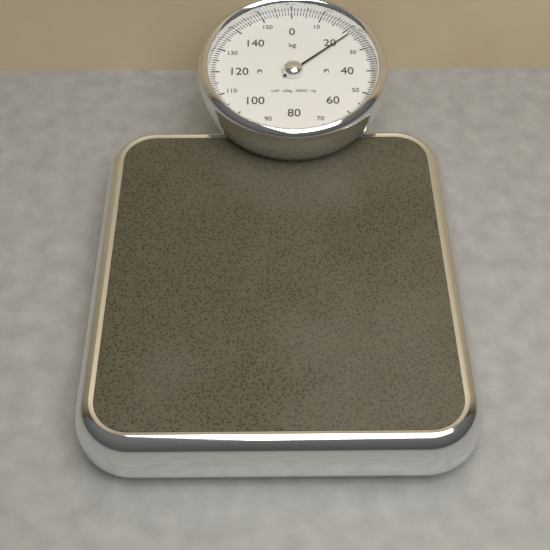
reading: 22 kg
